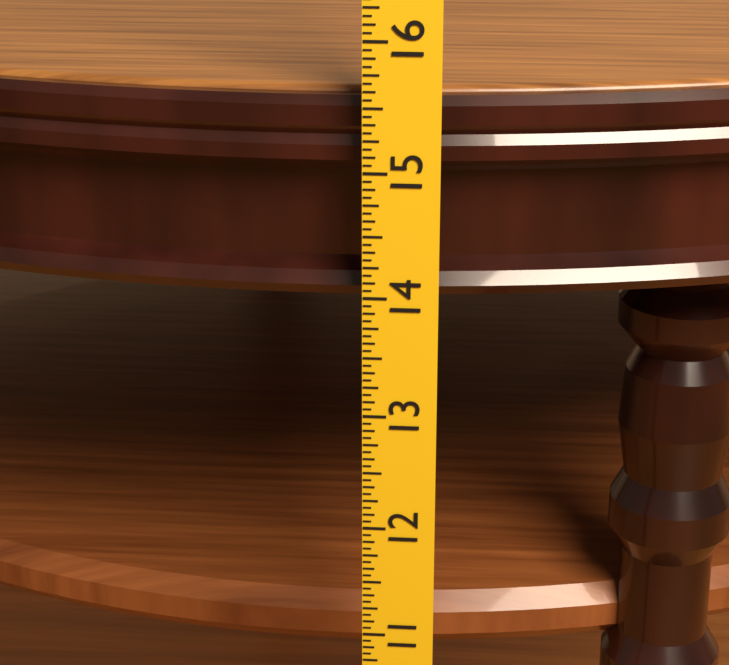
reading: 15.5625 in
